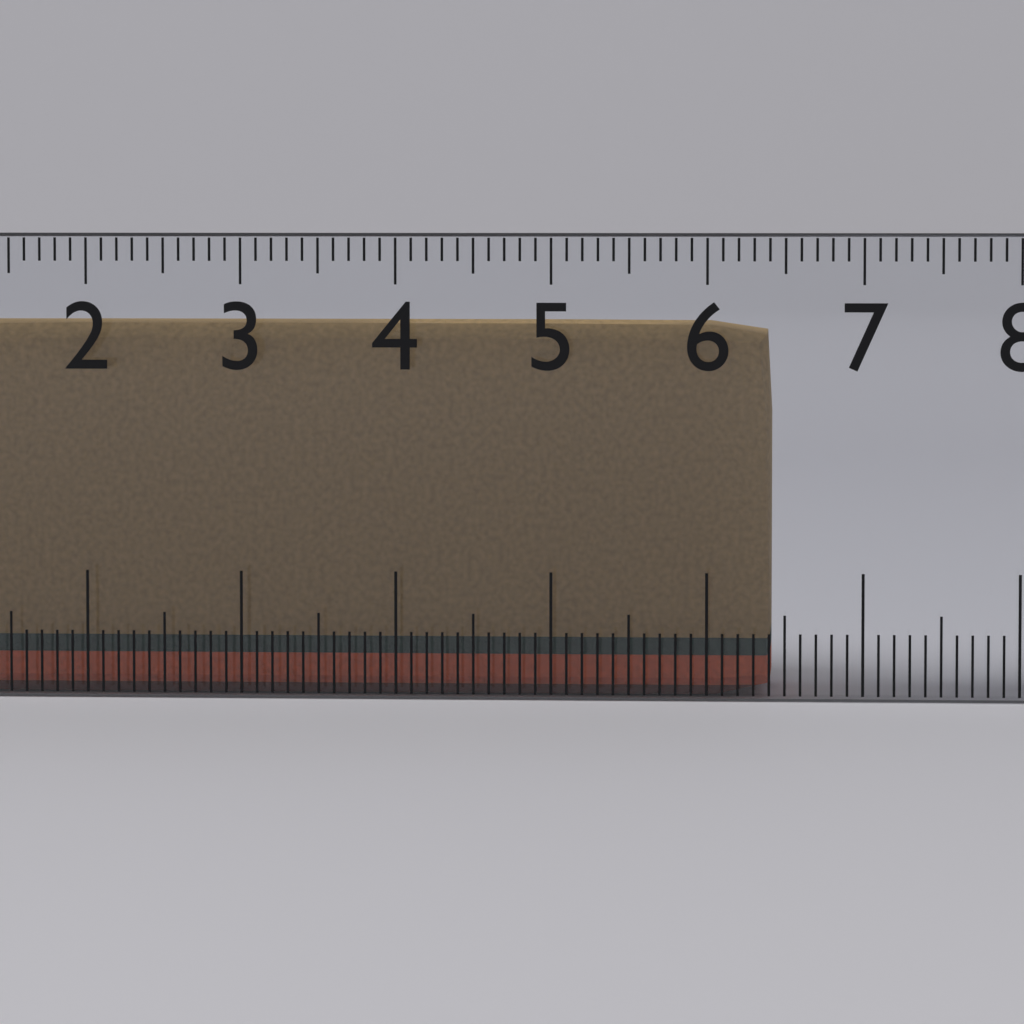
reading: 6.4 cm
